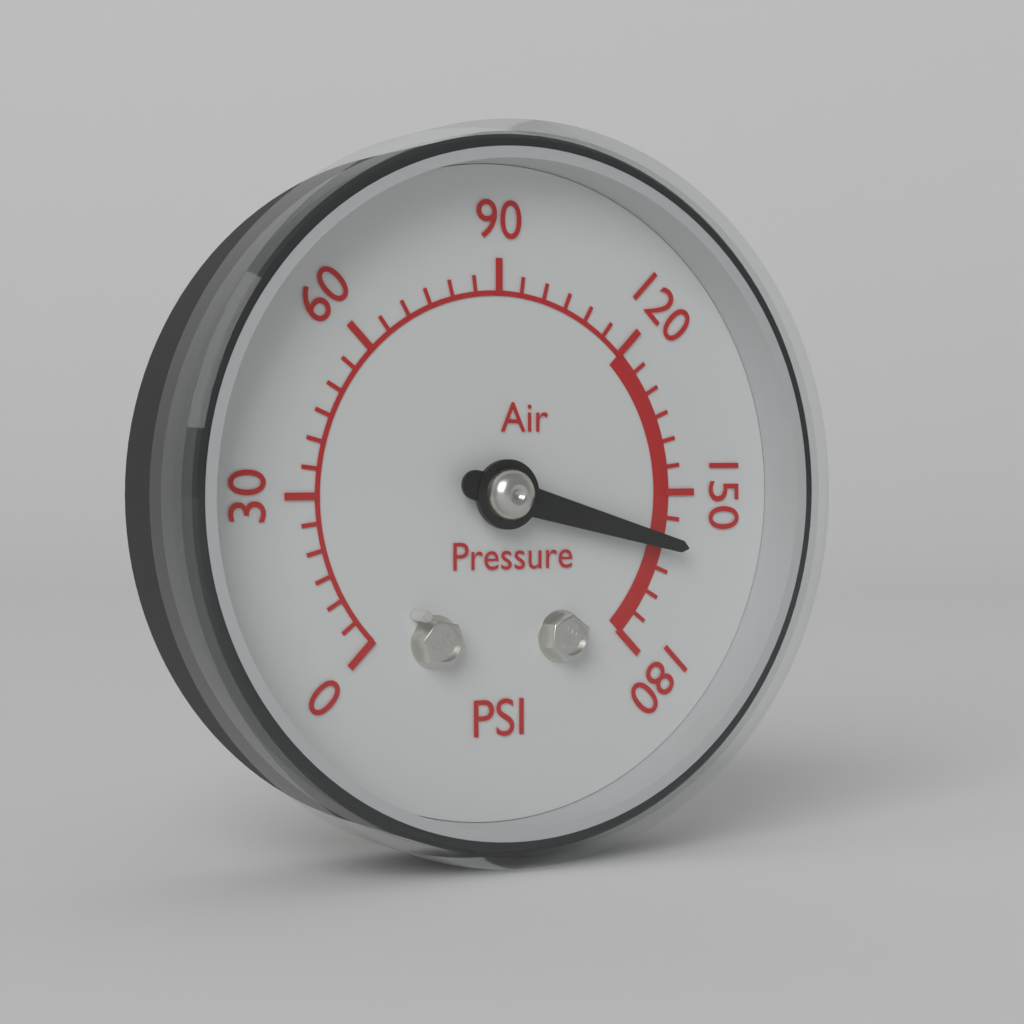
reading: 160 psi
